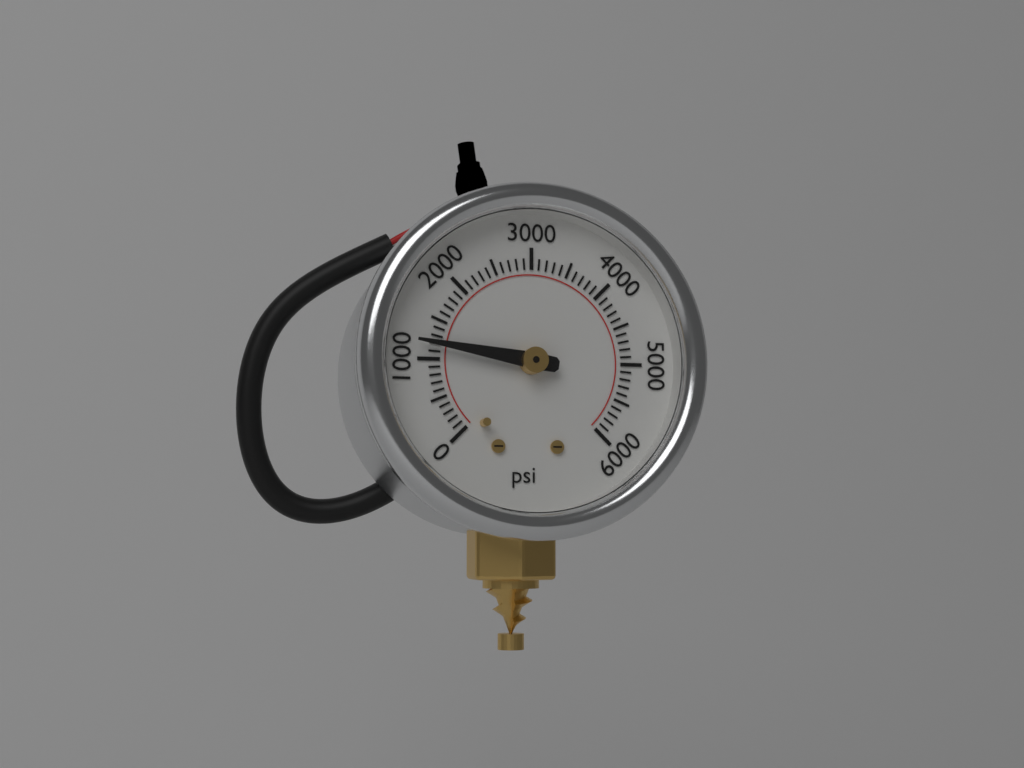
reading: 1200 psi
